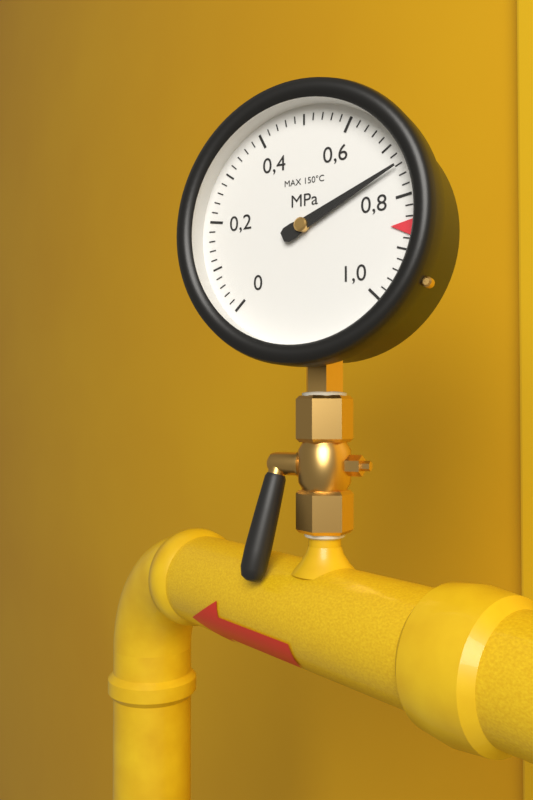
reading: 0.74 MPa
